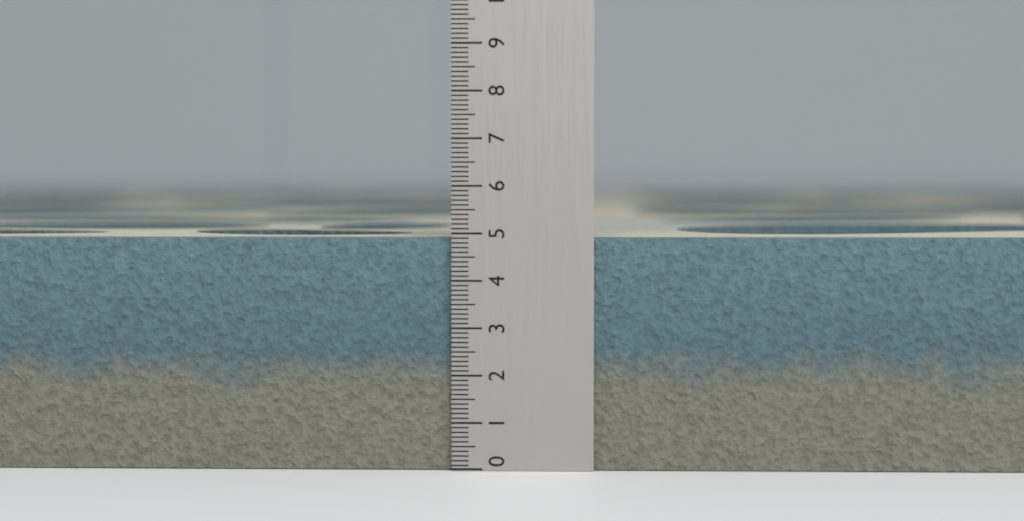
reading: 4.9 (no unit)
